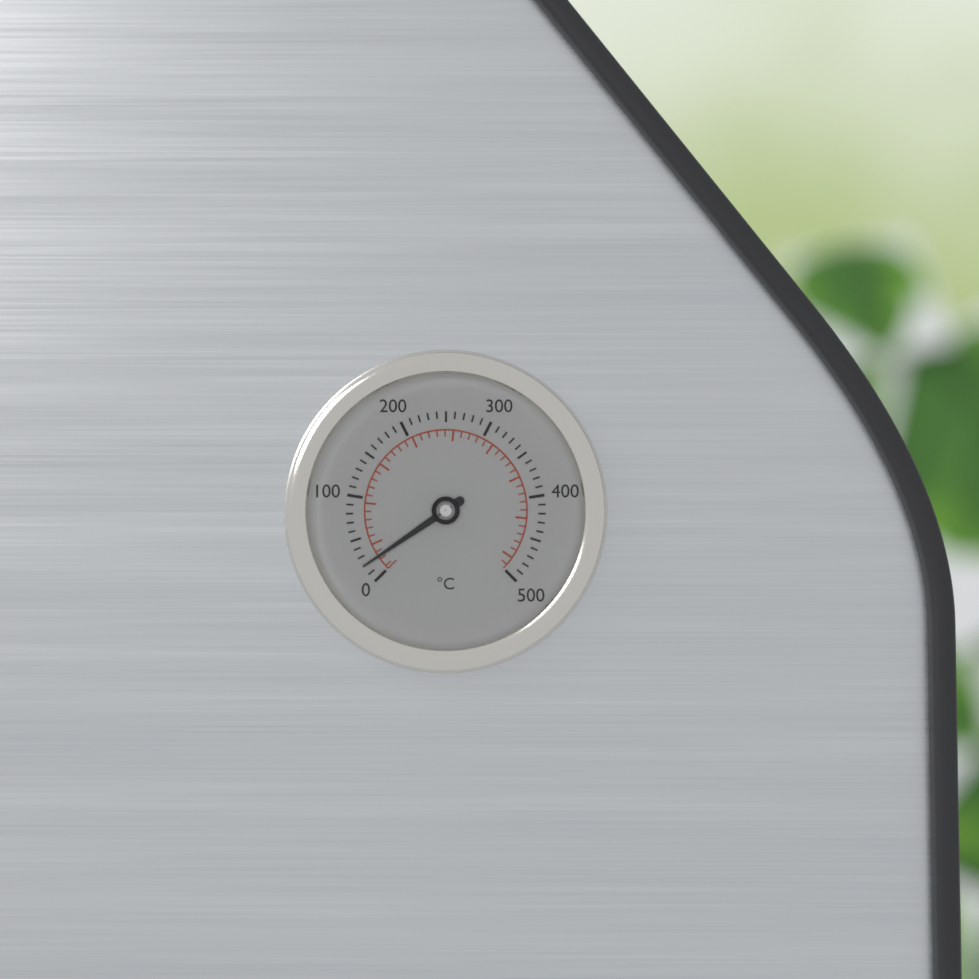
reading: 20 °C
